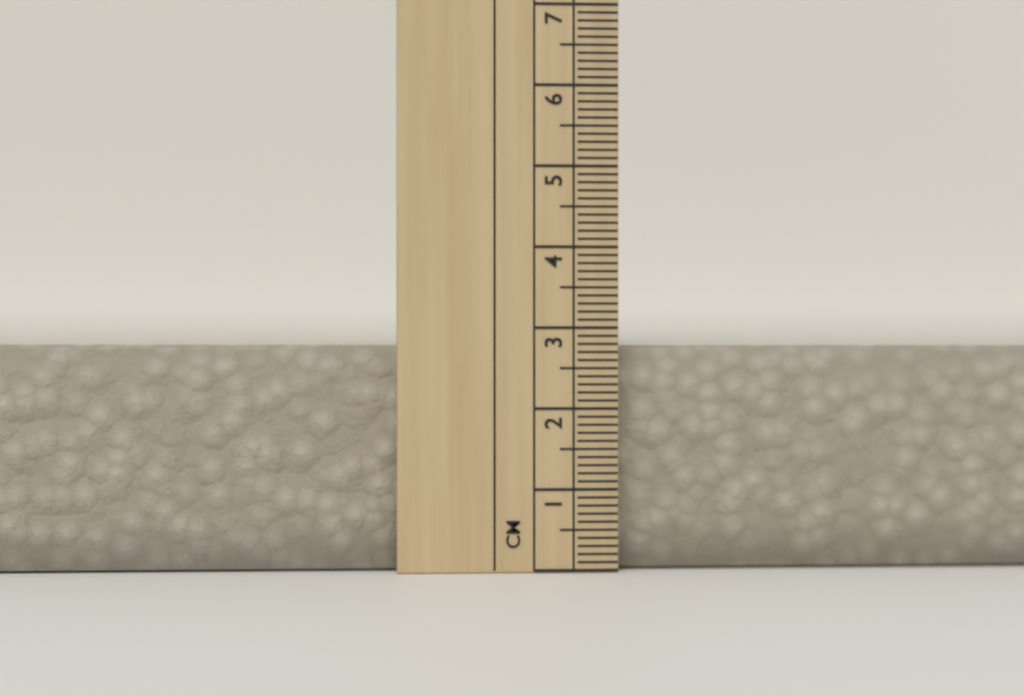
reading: 2.8 cm
